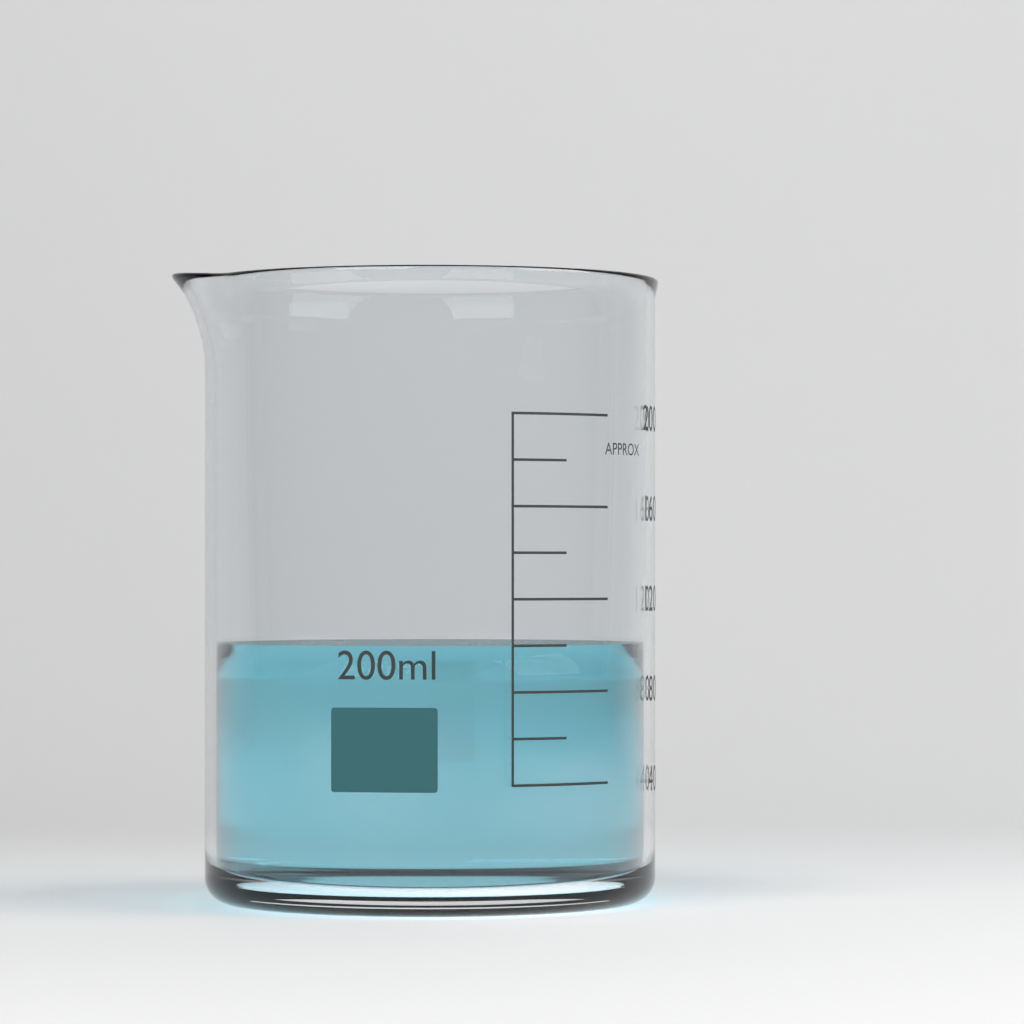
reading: 100 ml
